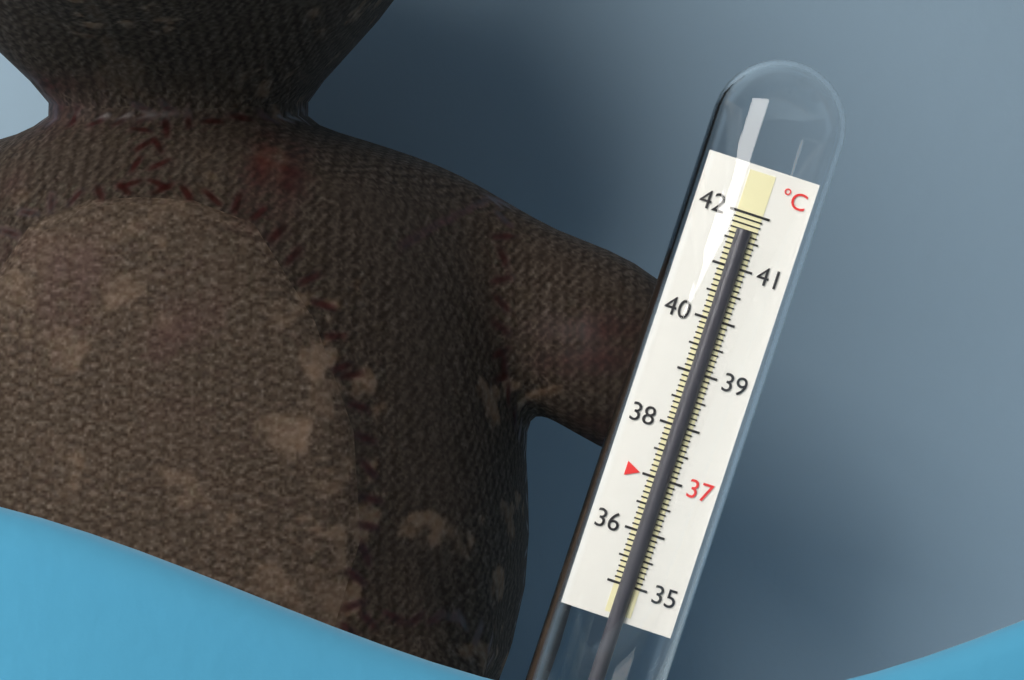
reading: 41.7 °C
